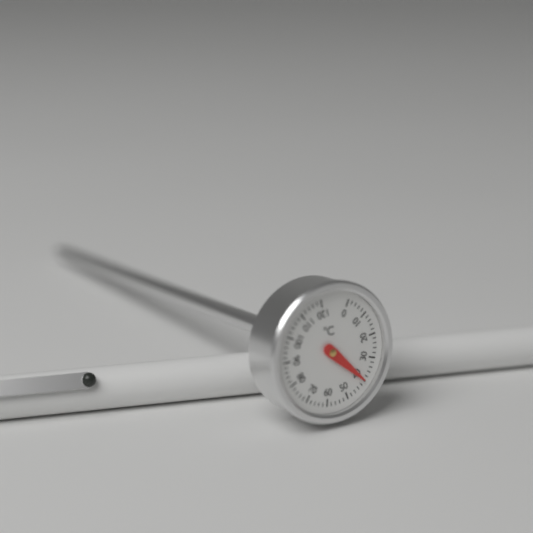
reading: 40 °C
